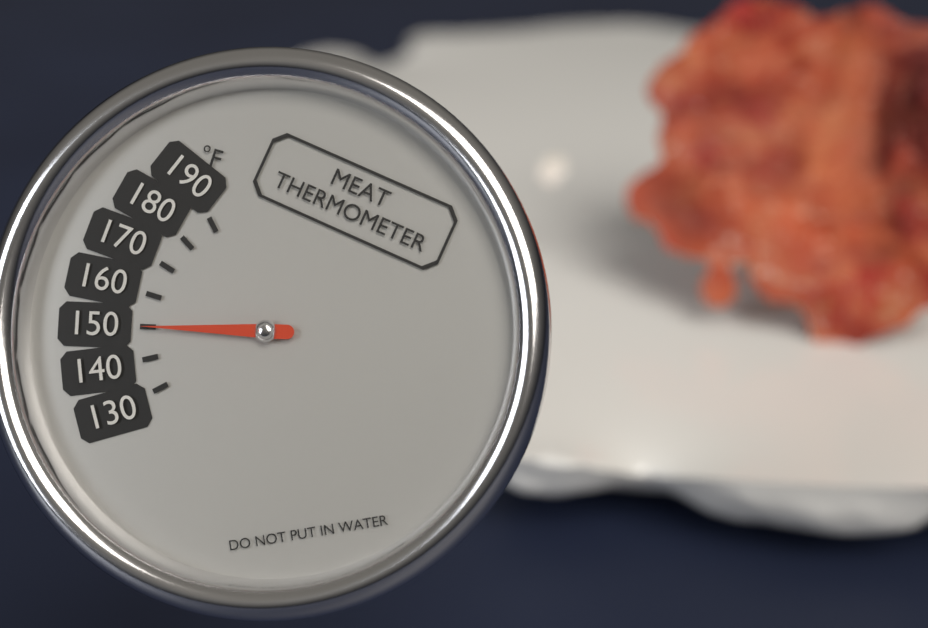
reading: 150 °F
